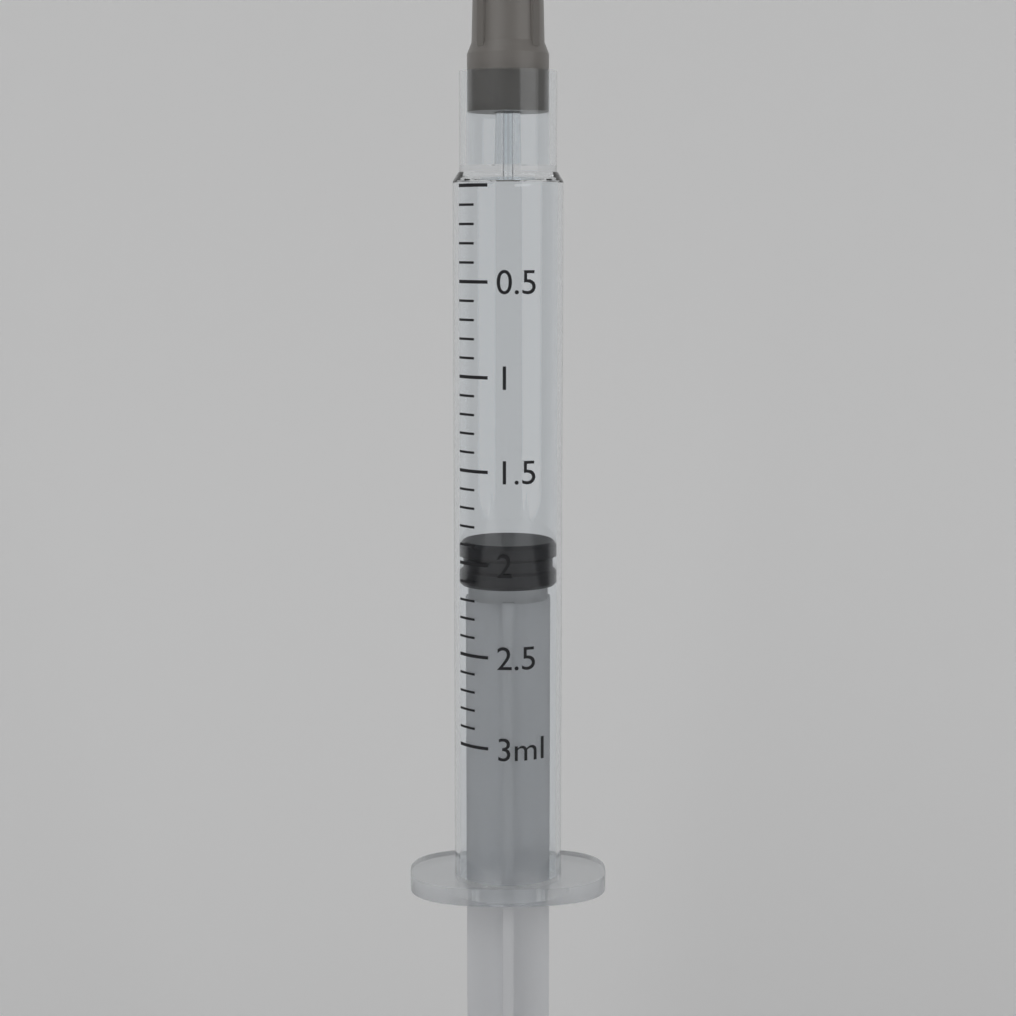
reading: 1.9 ml
